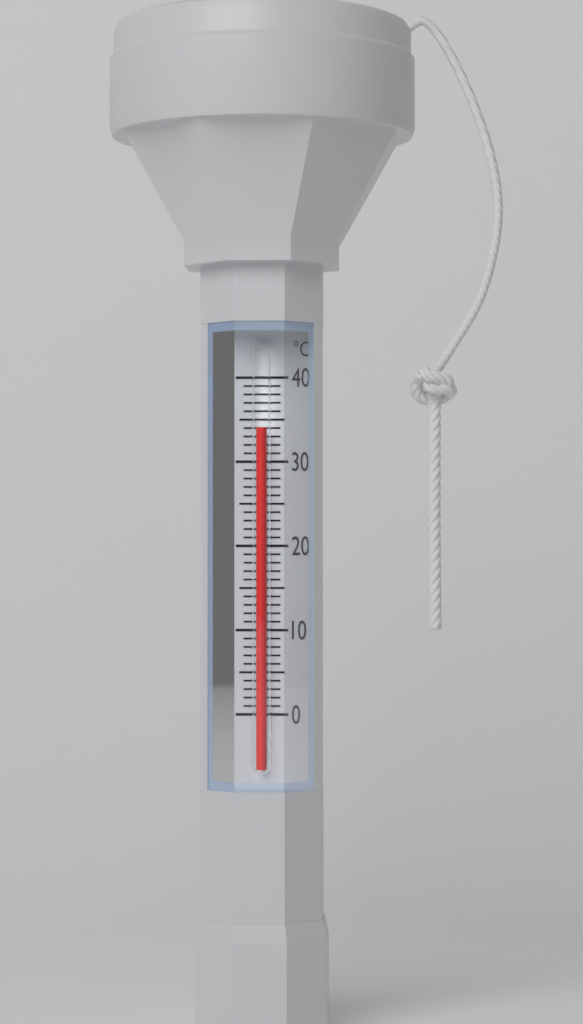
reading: 34 °C
